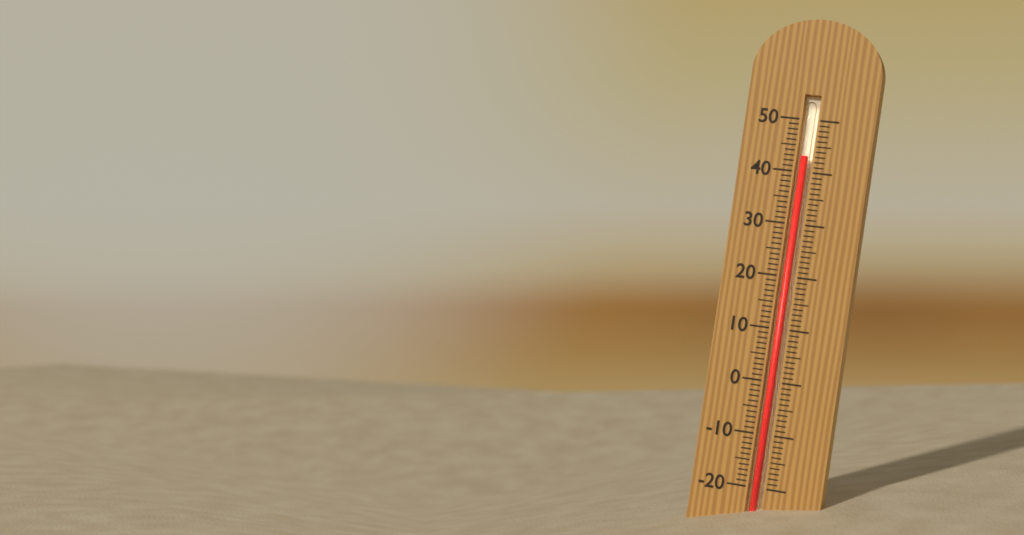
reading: 43 (no unit)
